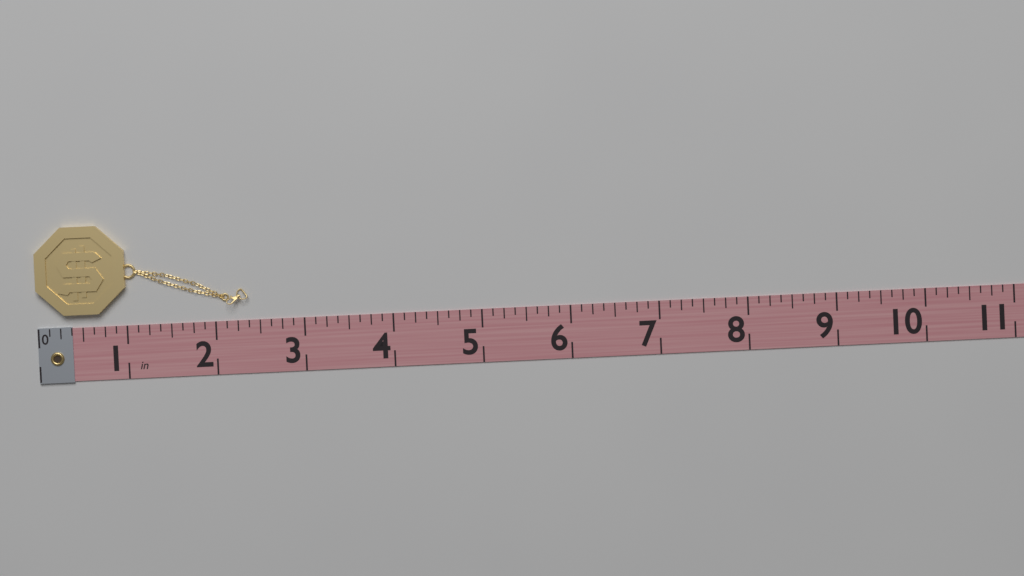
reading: 2.375 in
